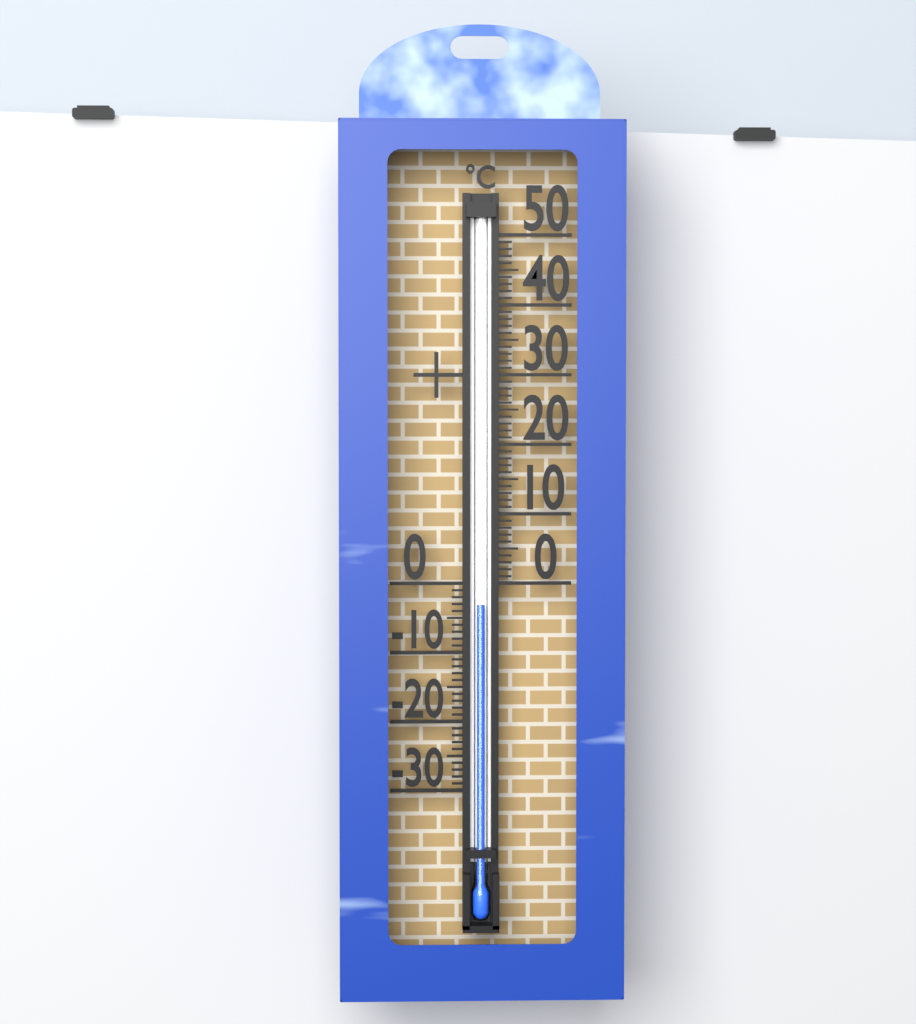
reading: -3 °C
